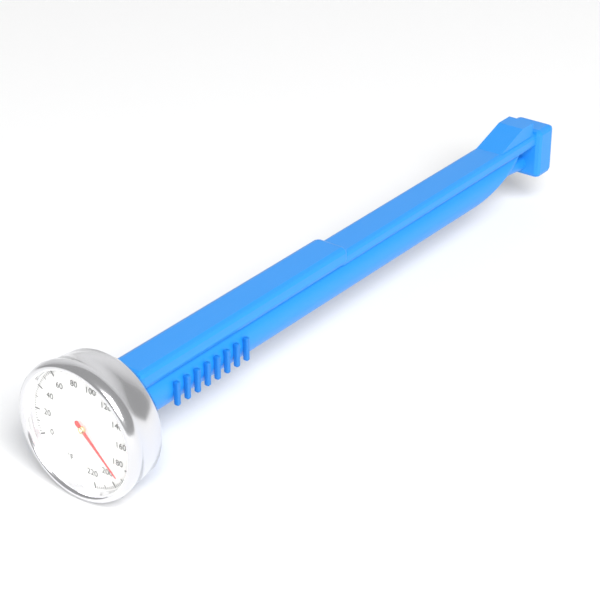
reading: 192 °F
